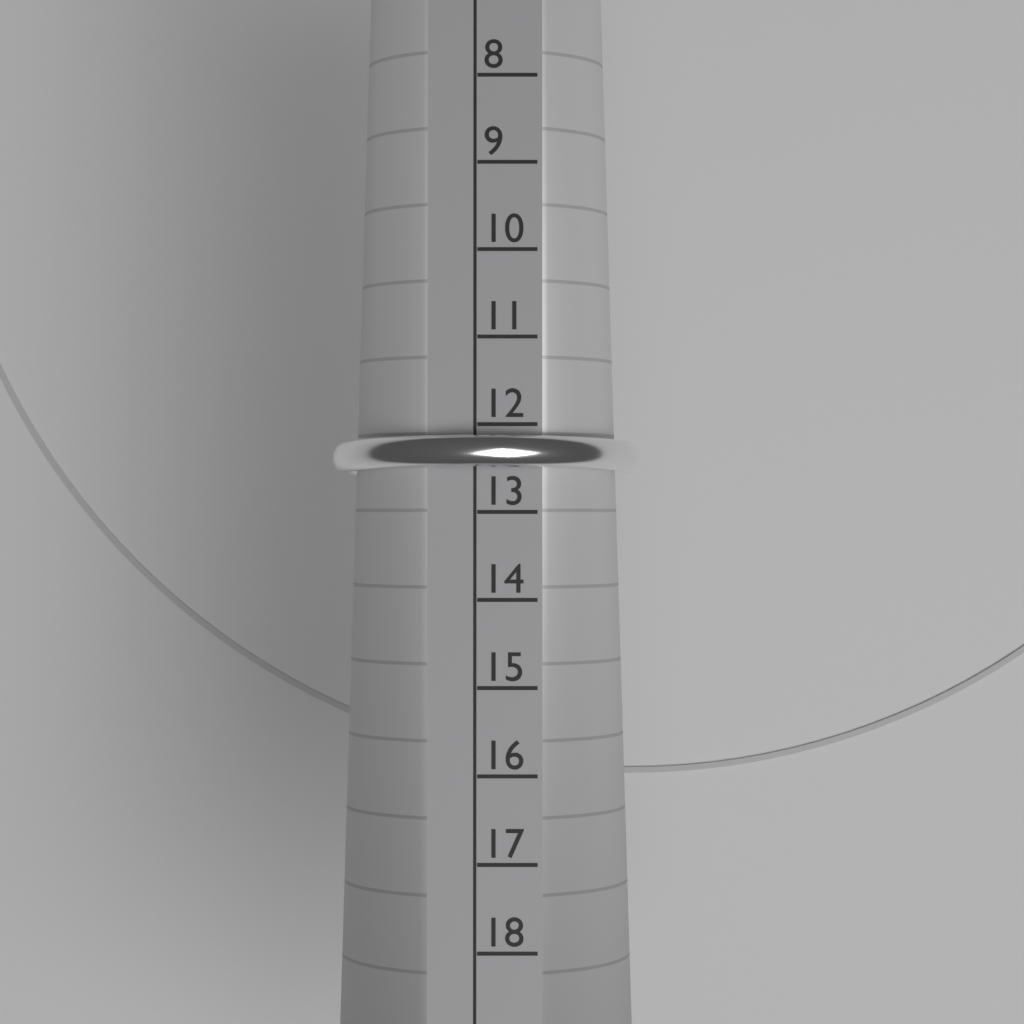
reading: 12.5 (no unit)
